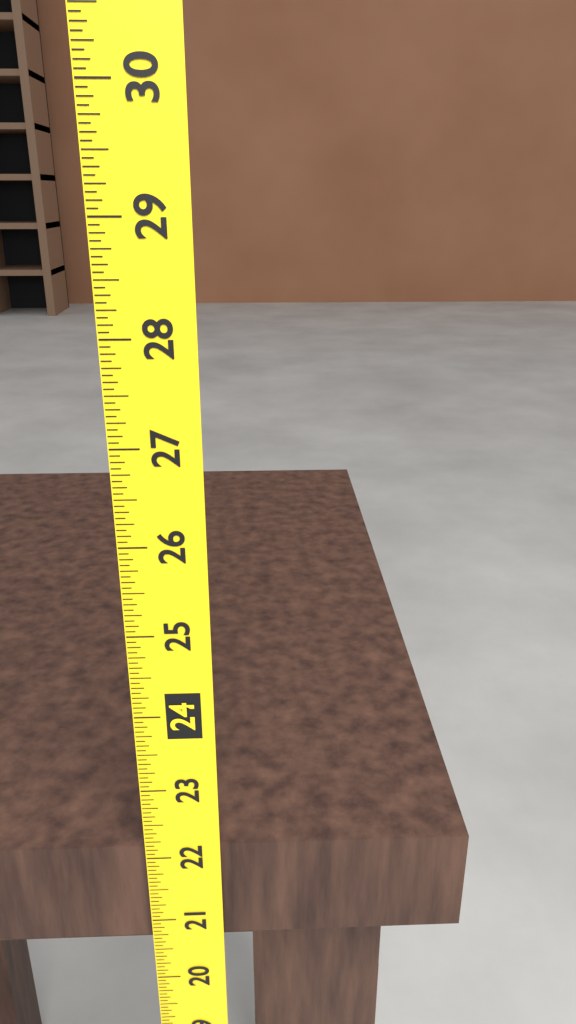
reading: 22.0625 (no unit)
